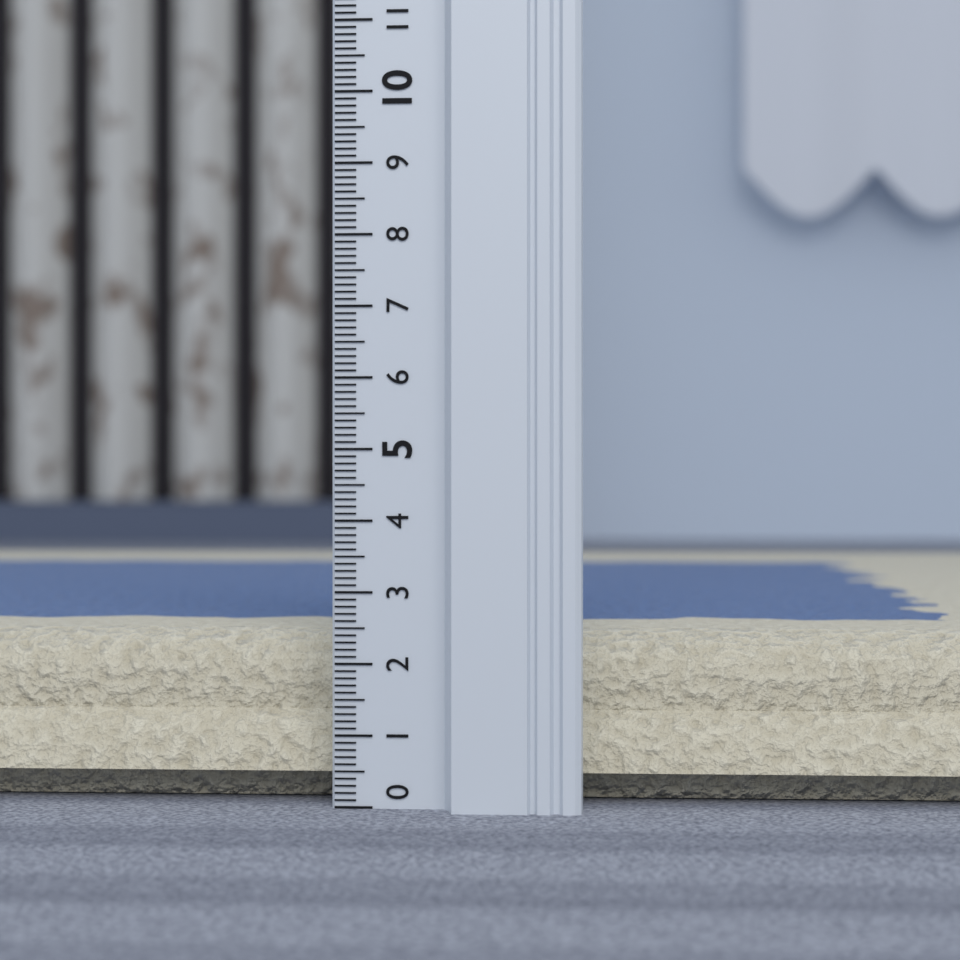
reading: 2.4 (no unit)
